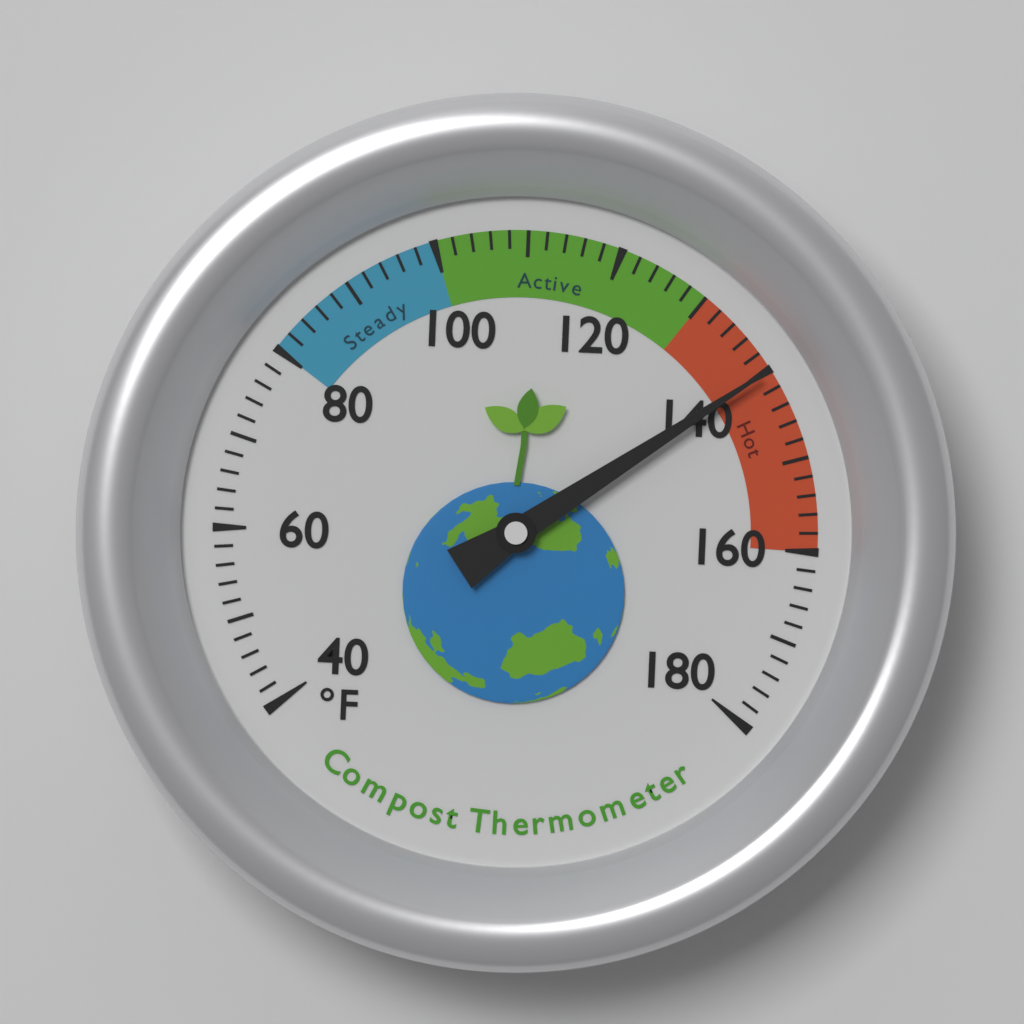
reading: 140 °F
